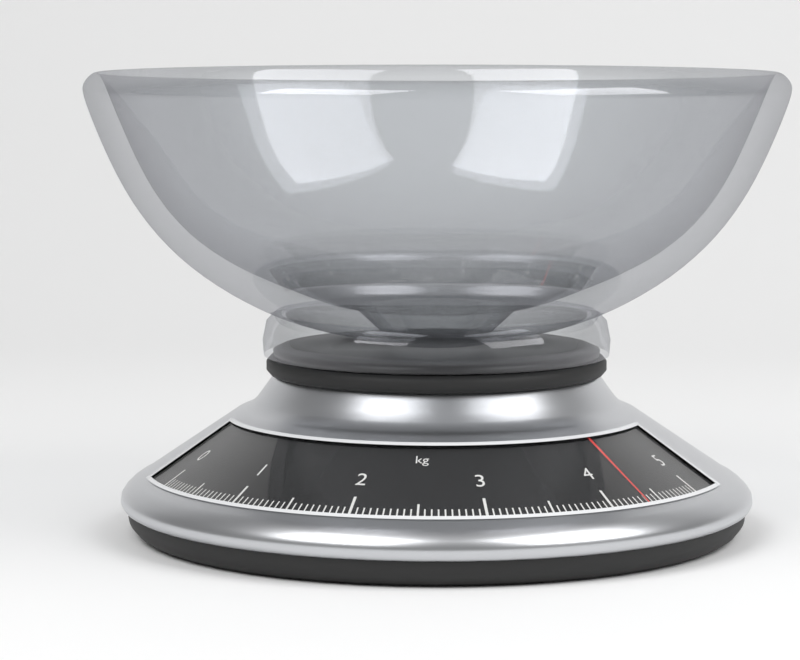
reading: 4.35 kg
